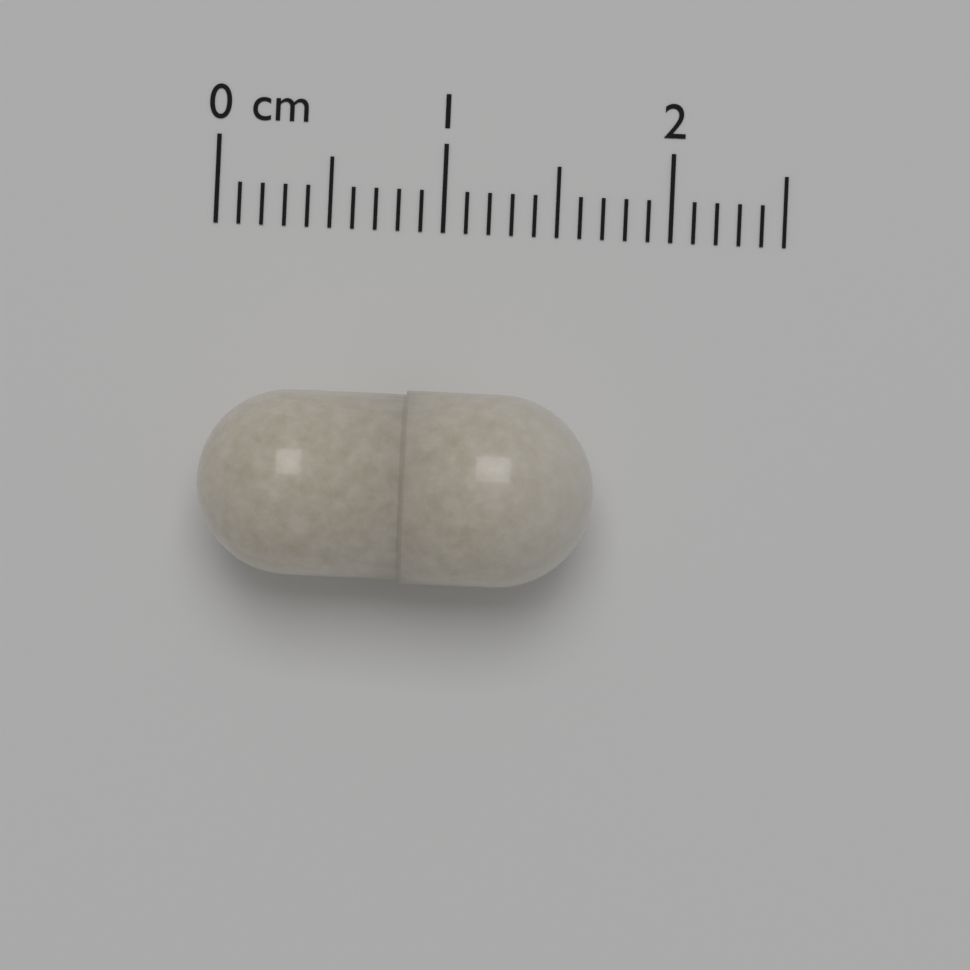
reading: 1.7 cm
